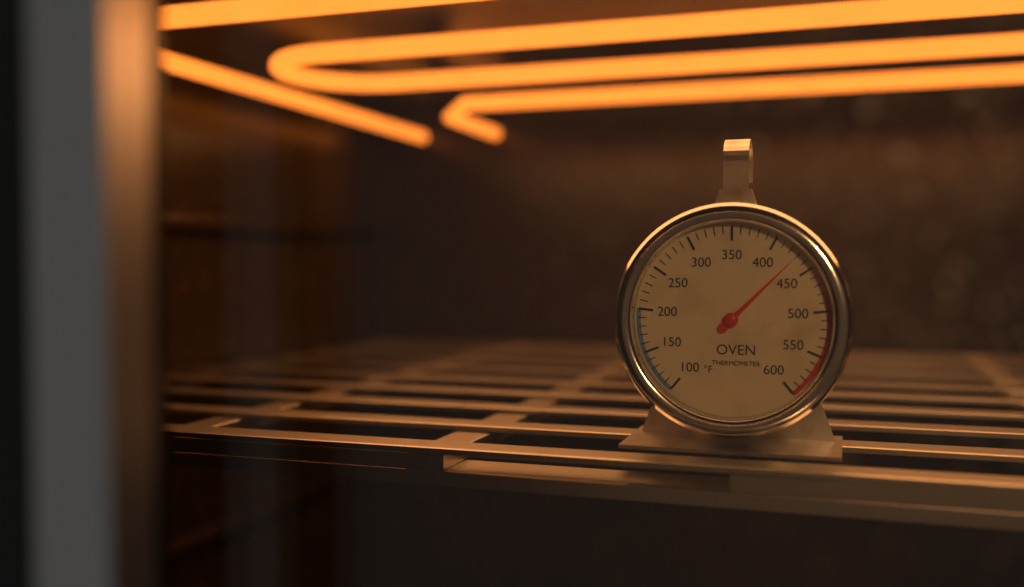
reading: 430 °F
